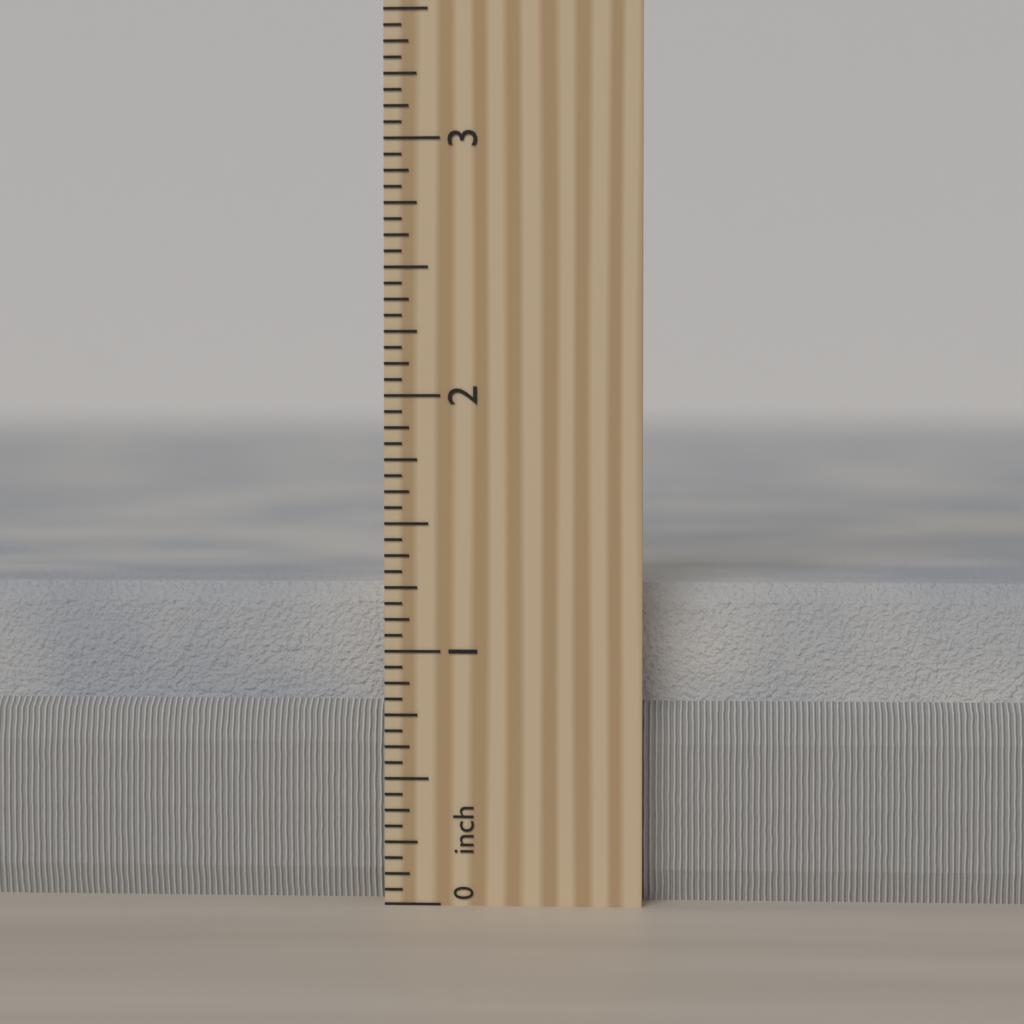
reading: 1.2500 inch
